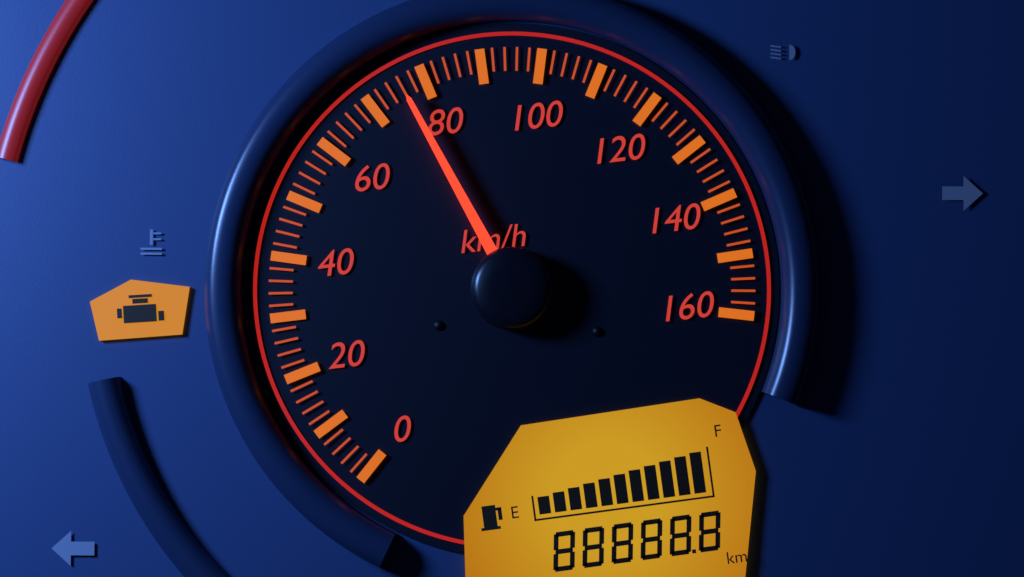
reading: 76 km/h
